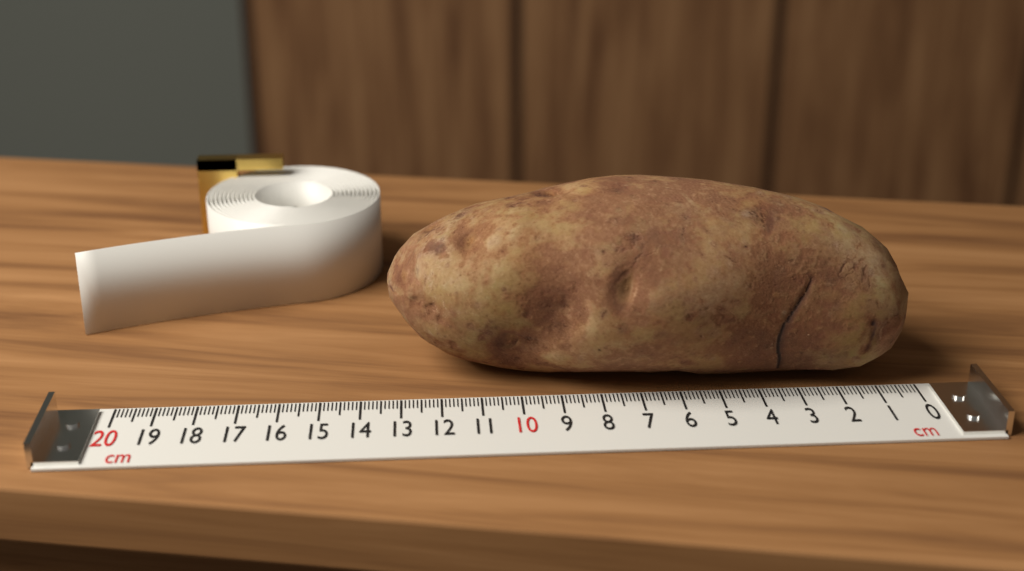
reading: 13.3 cm
